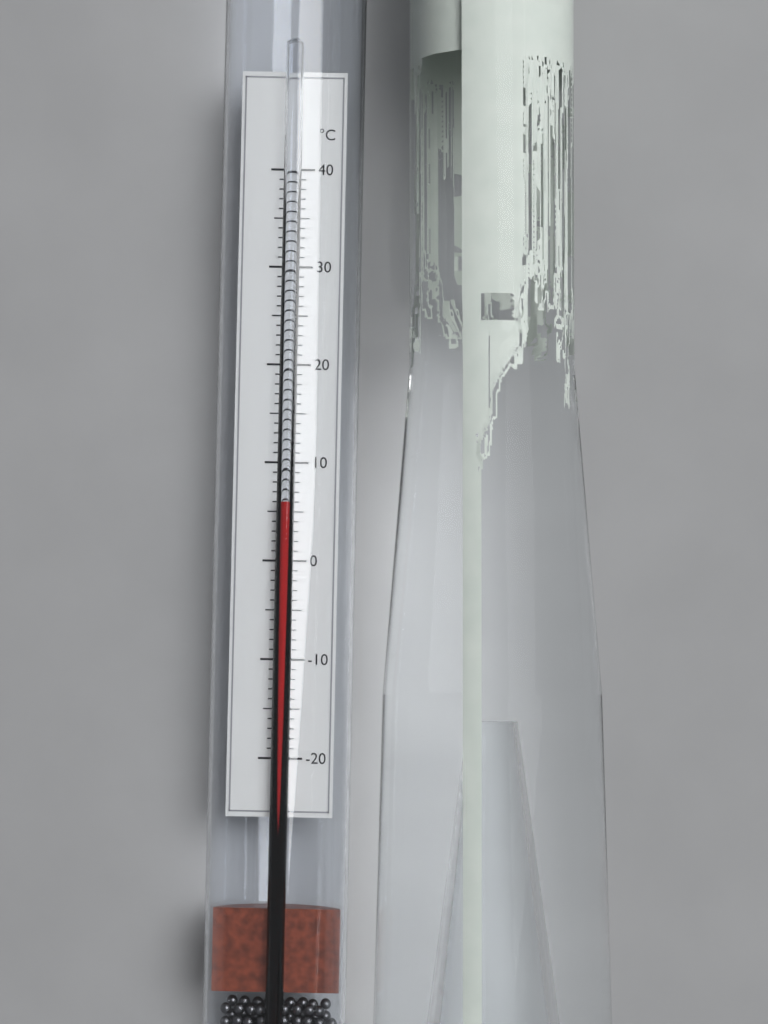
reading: 6 °C
